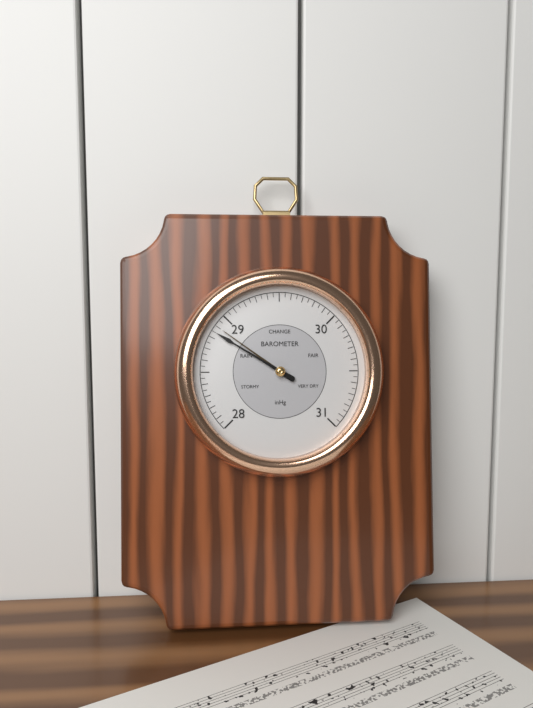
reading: 28.85 inHg
